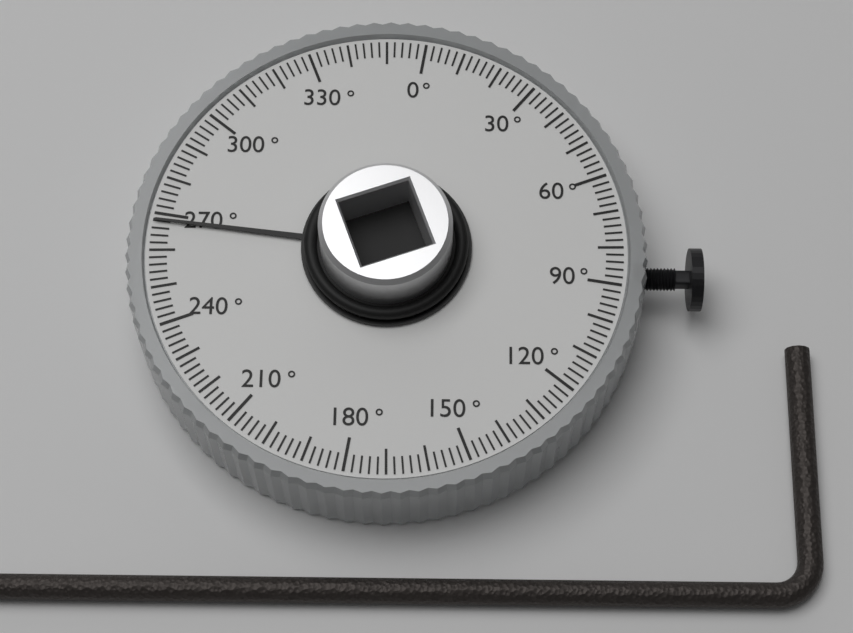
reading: 268 °
